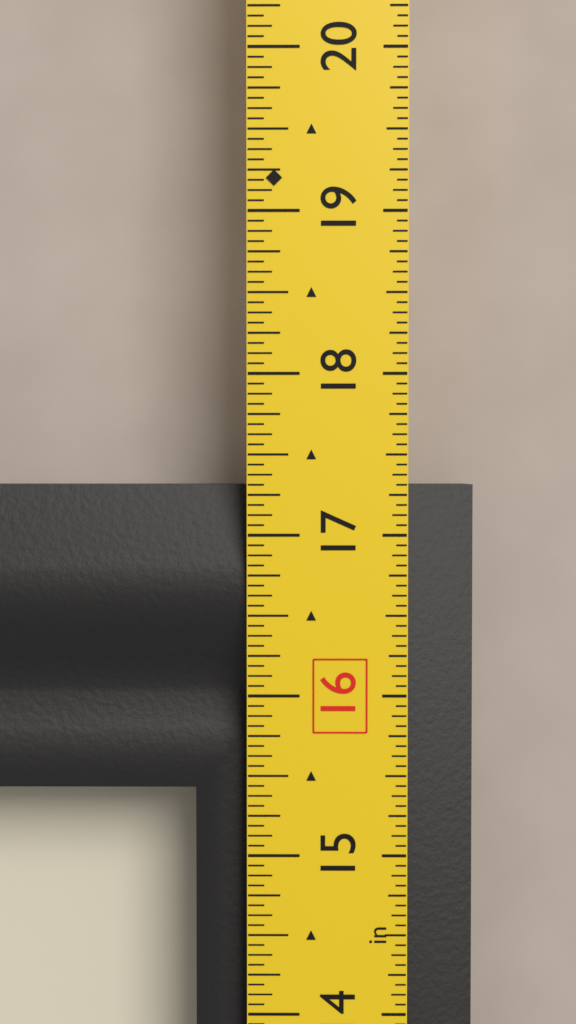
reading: 17.3125 in
